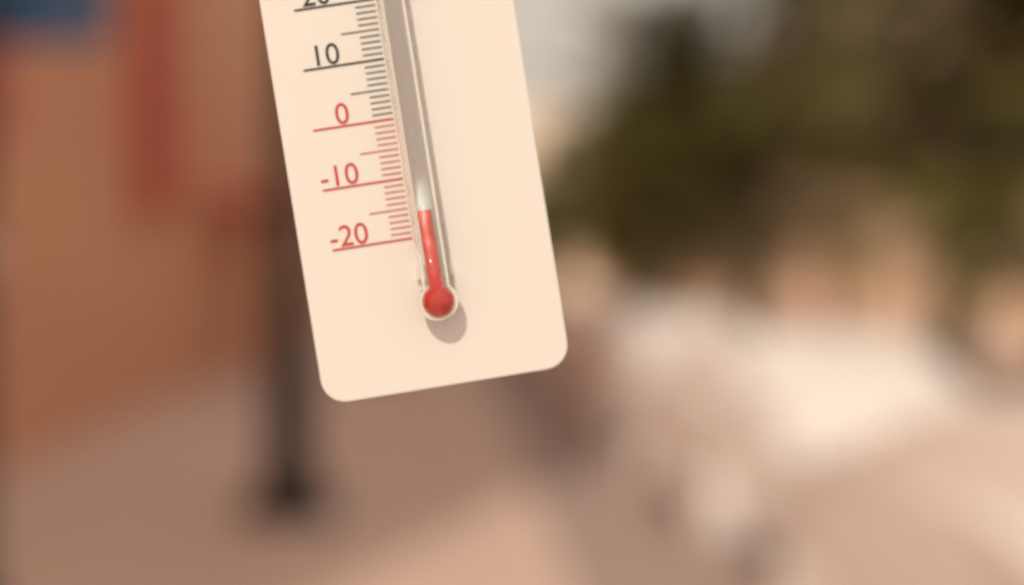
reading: -16 °C
